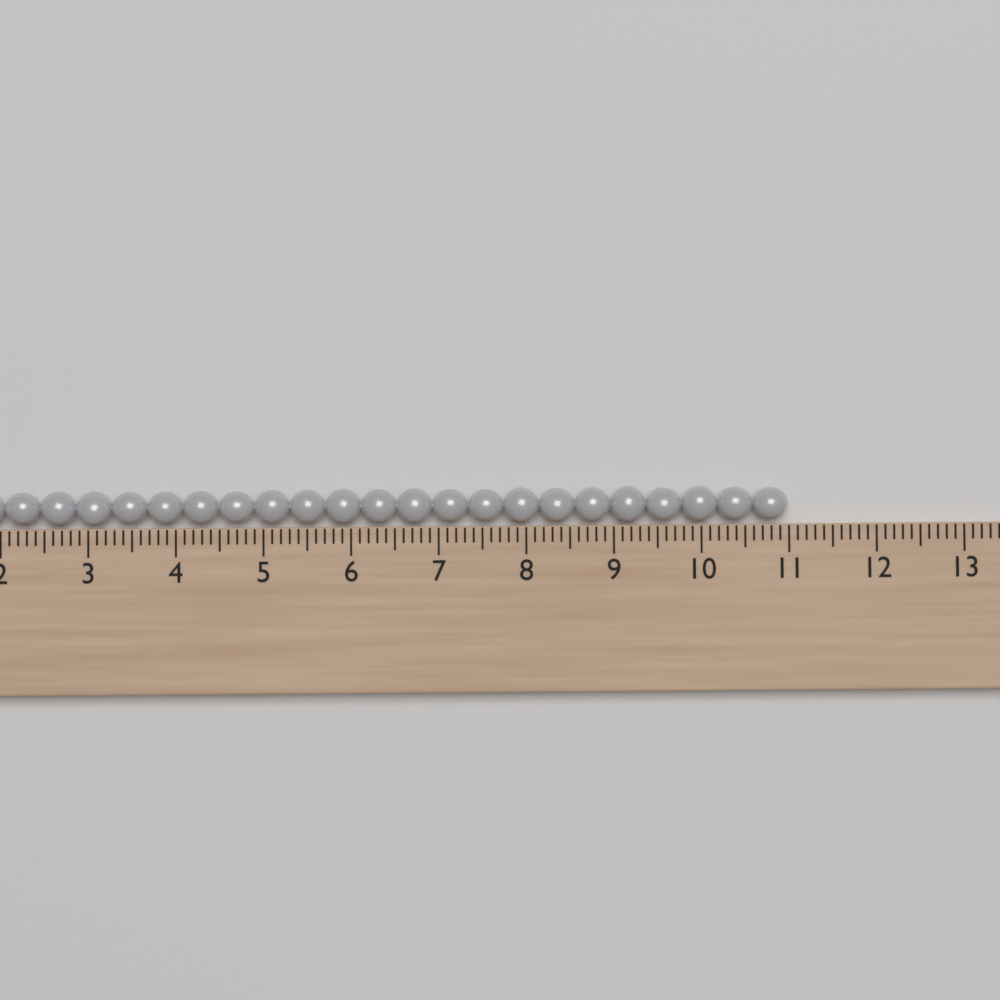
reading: 11.0 (no unit)
